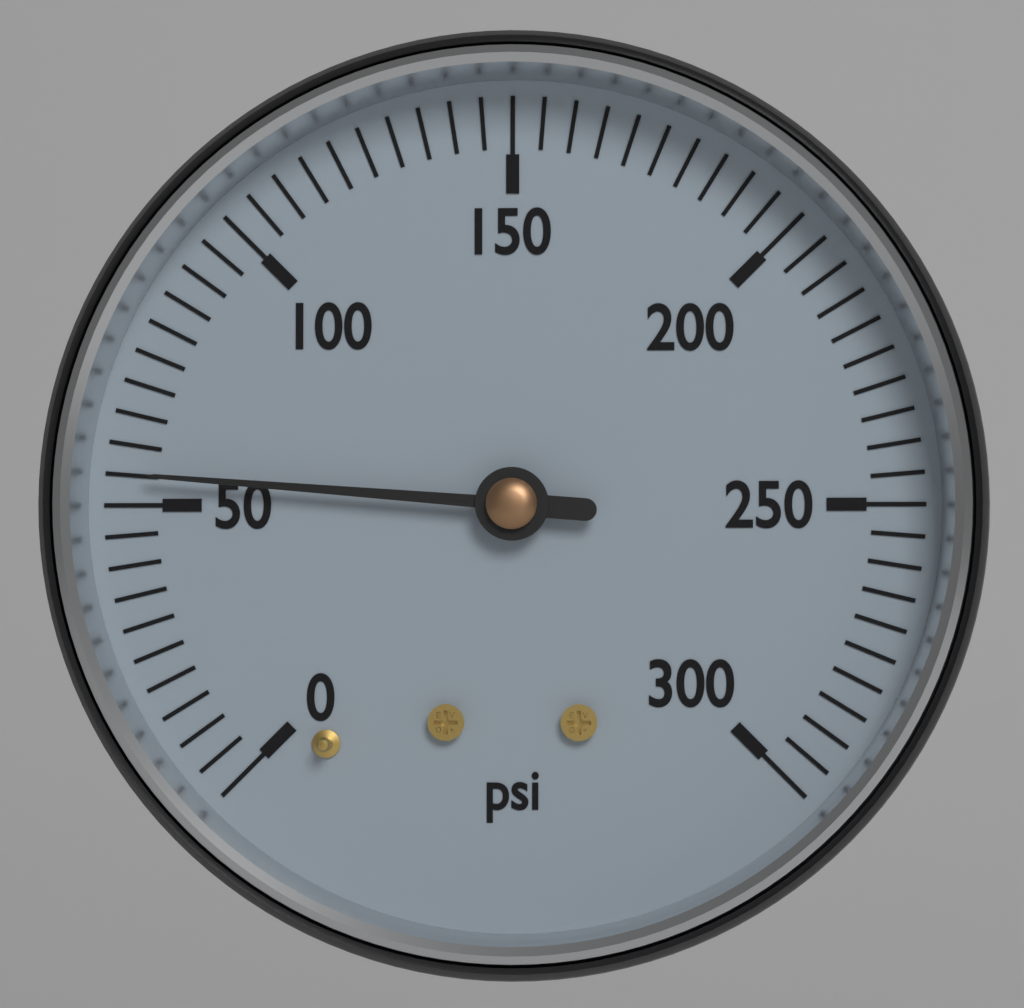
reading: 55 psi
